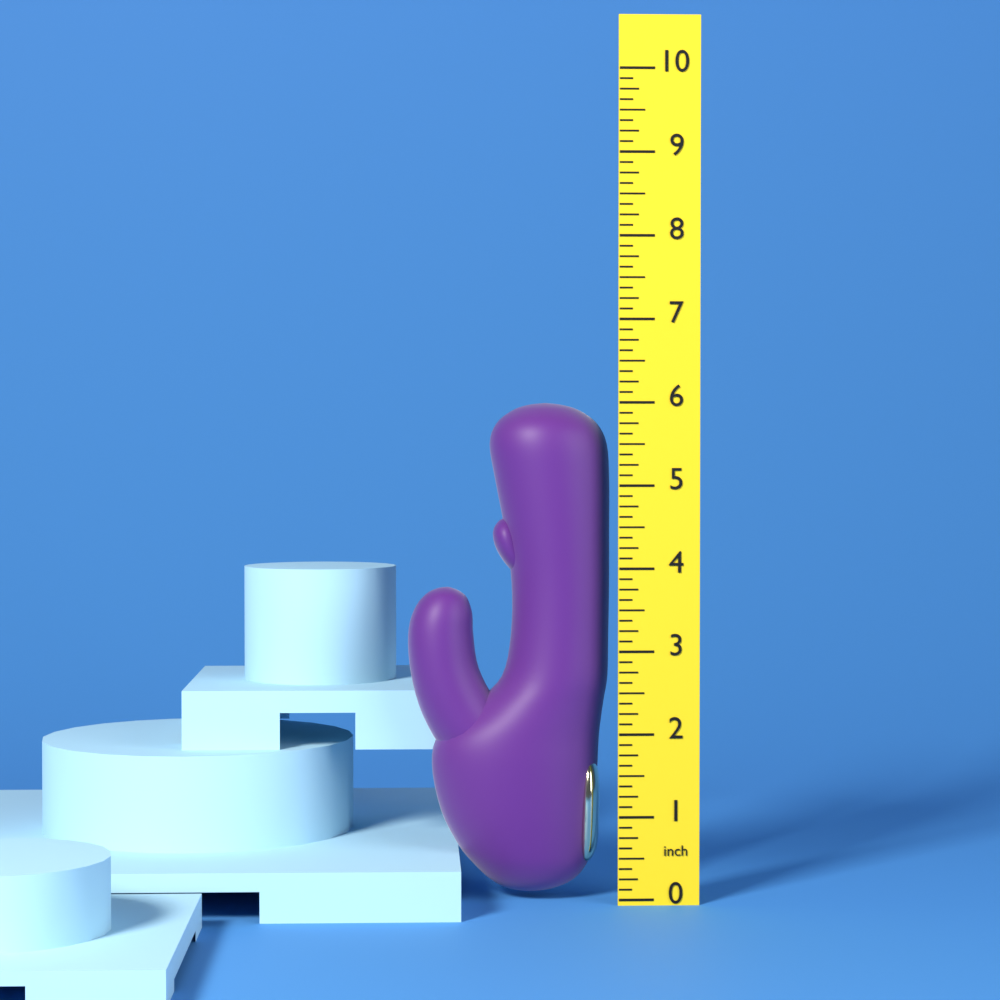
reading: 6.000 inch
